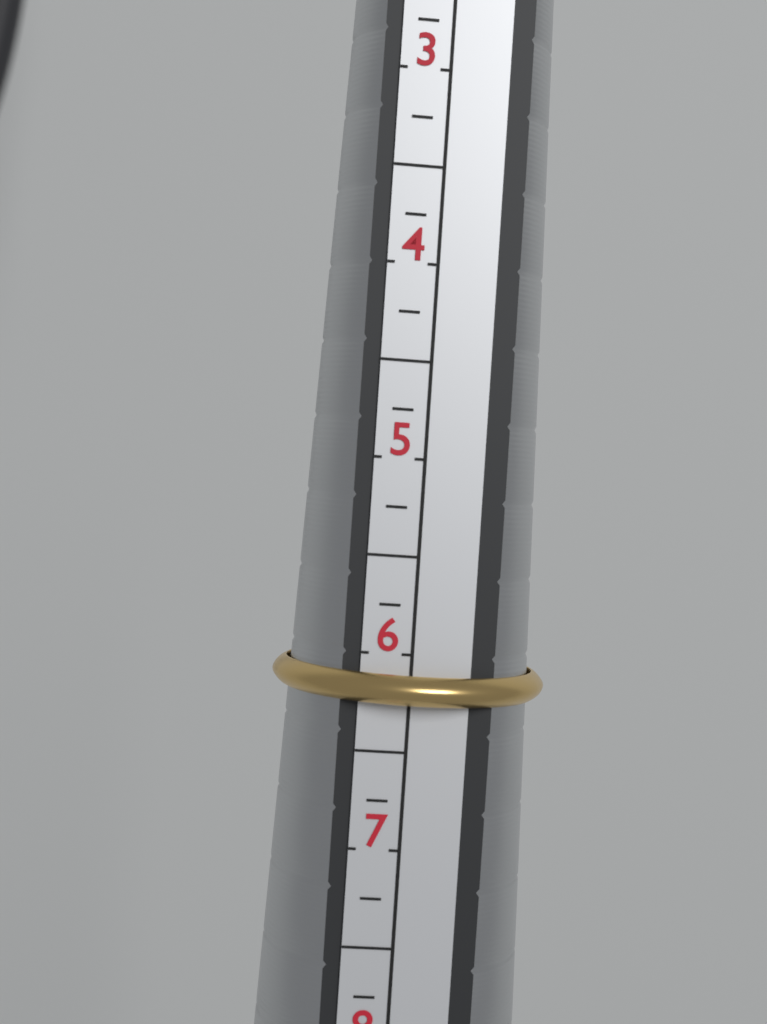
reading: 6.25 (no unit)
